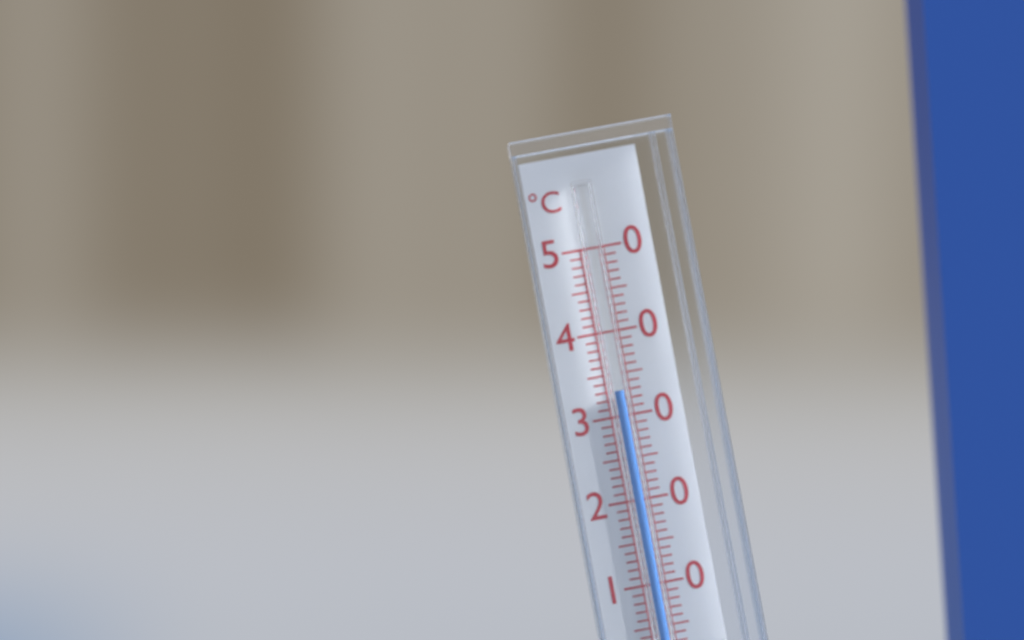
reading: 33 °C
